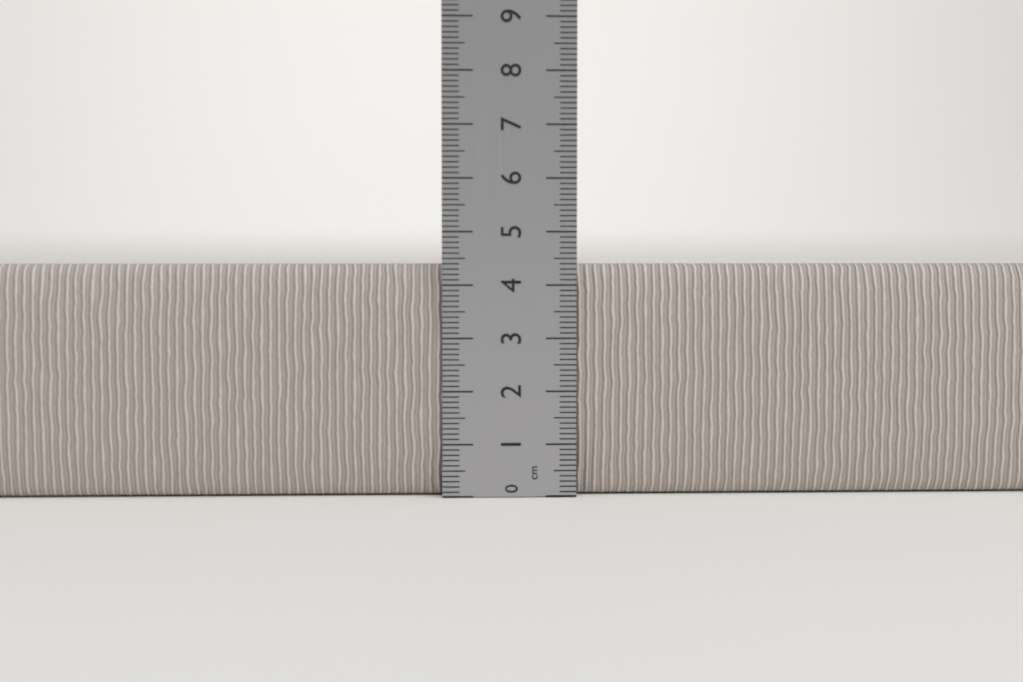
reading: 4.4 cm
